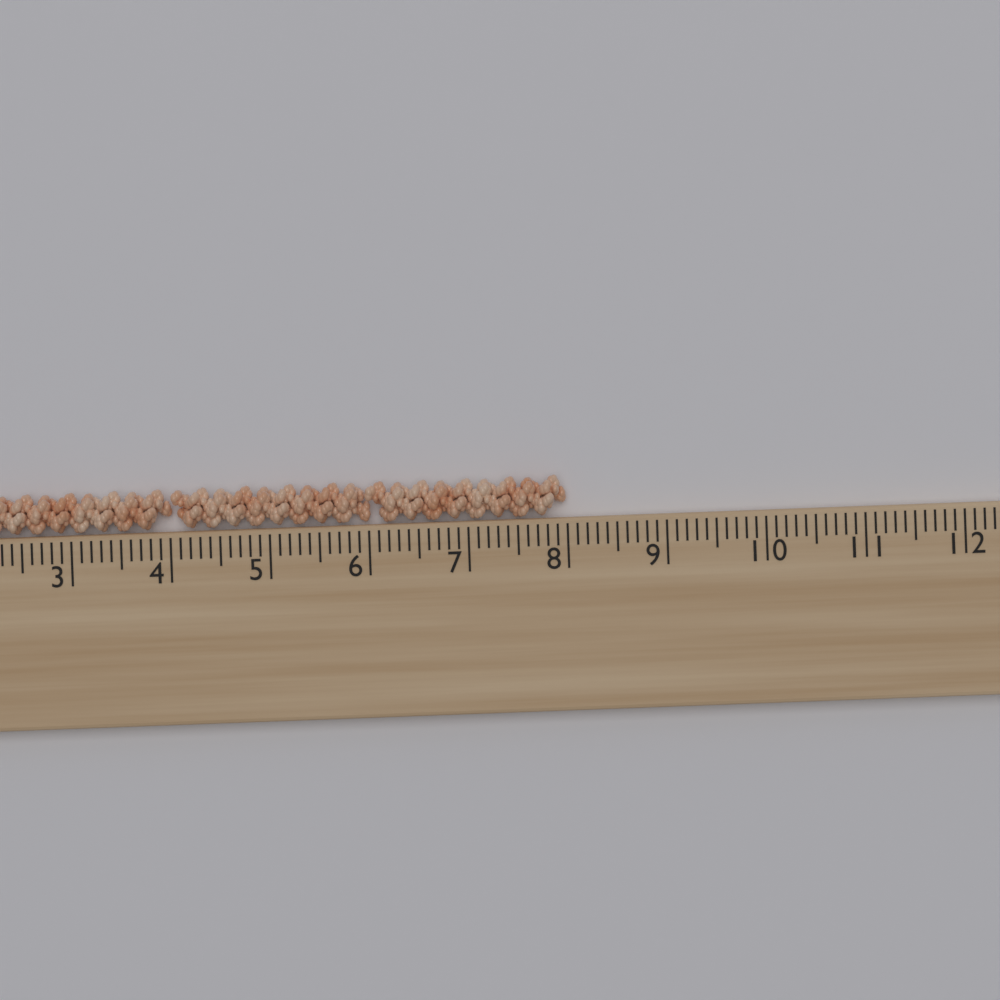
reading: 8.0 cm
